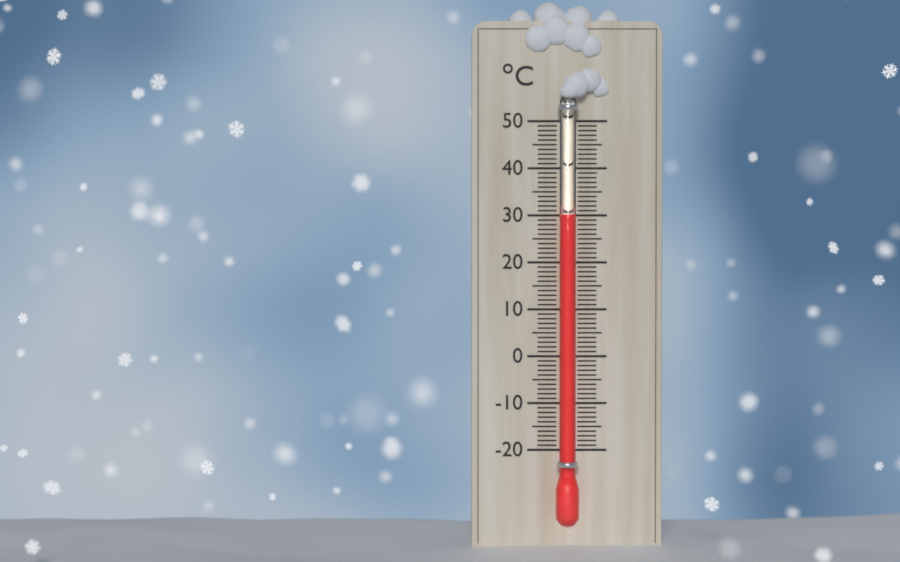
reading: 30 °C
